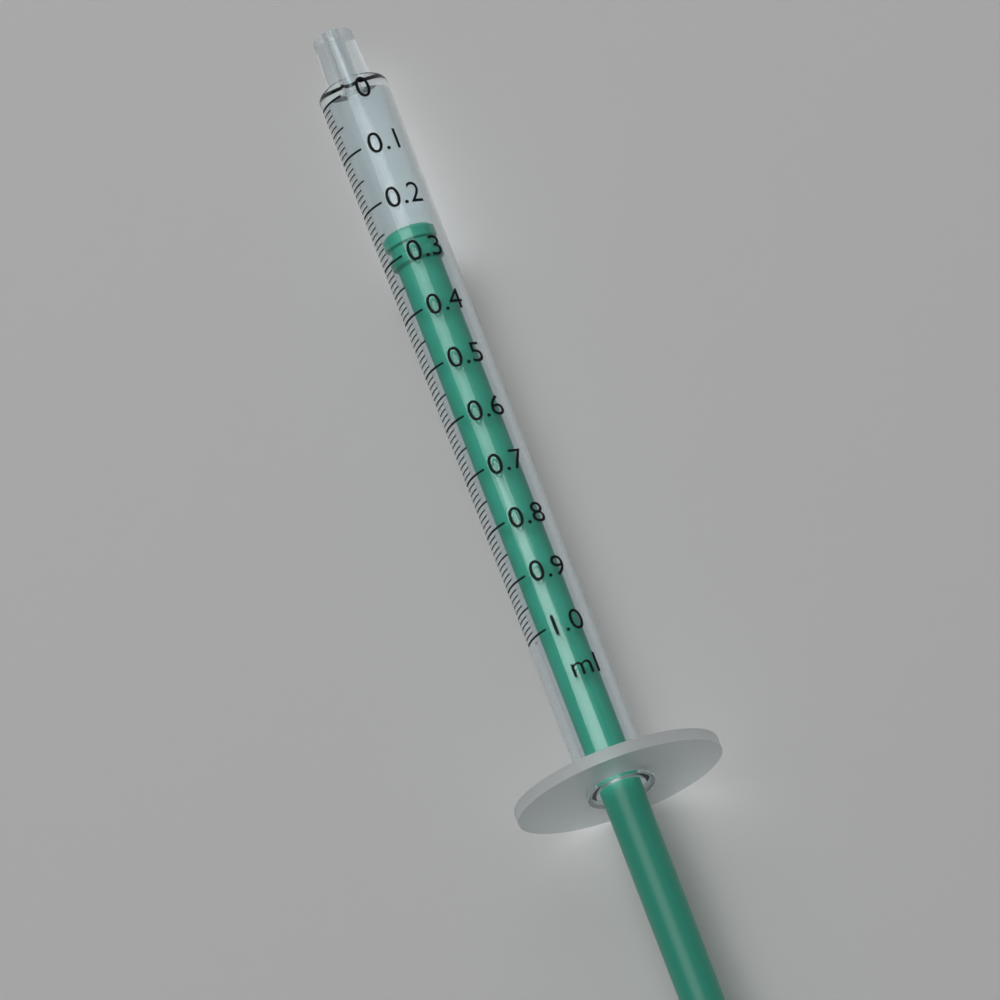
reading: 0.25 ml
